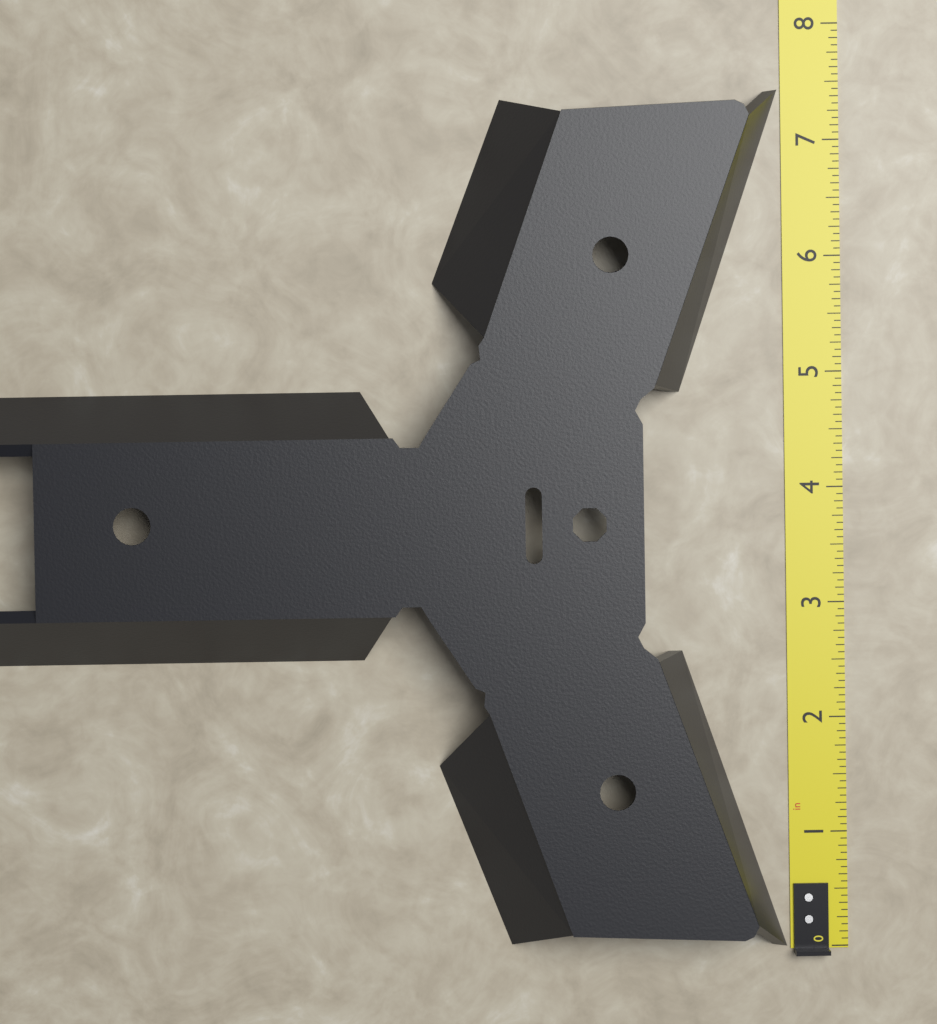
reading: 7.4375 in
